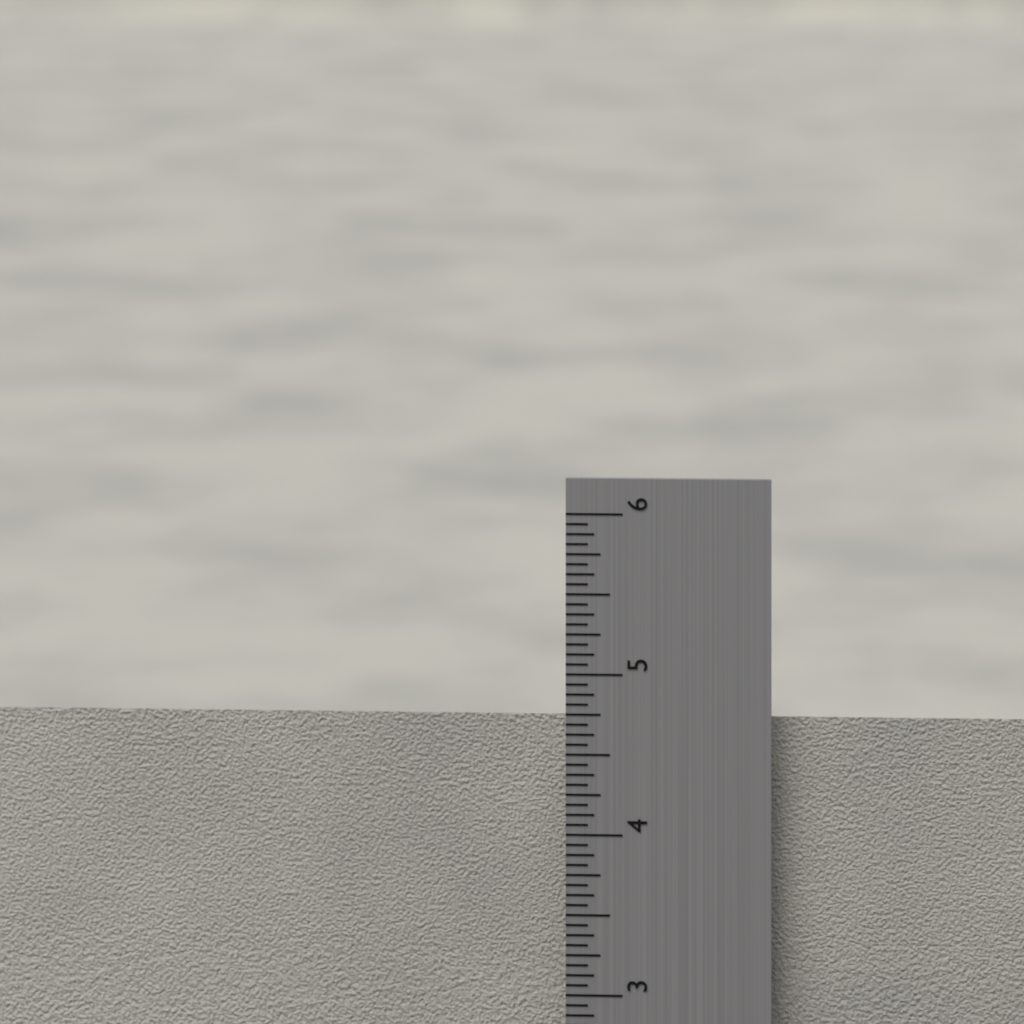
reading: 4.6875 in
